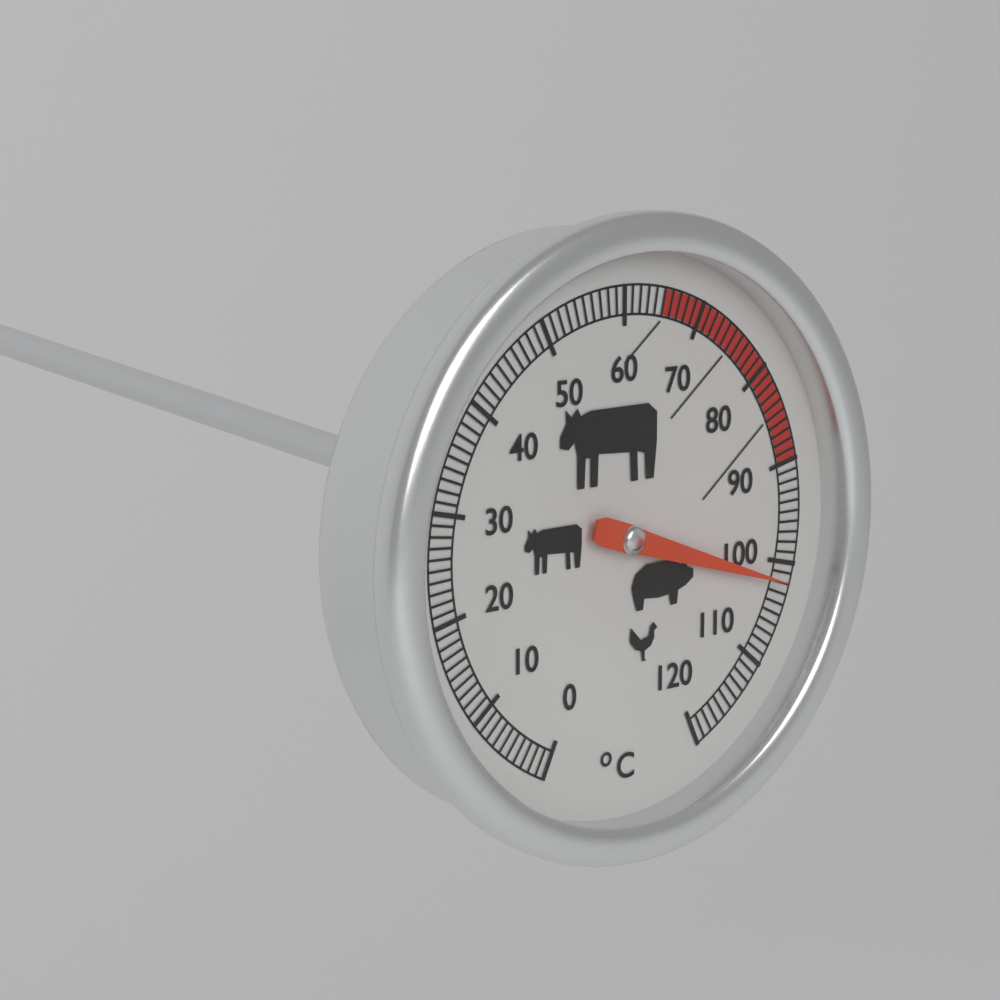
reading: 102 °C
